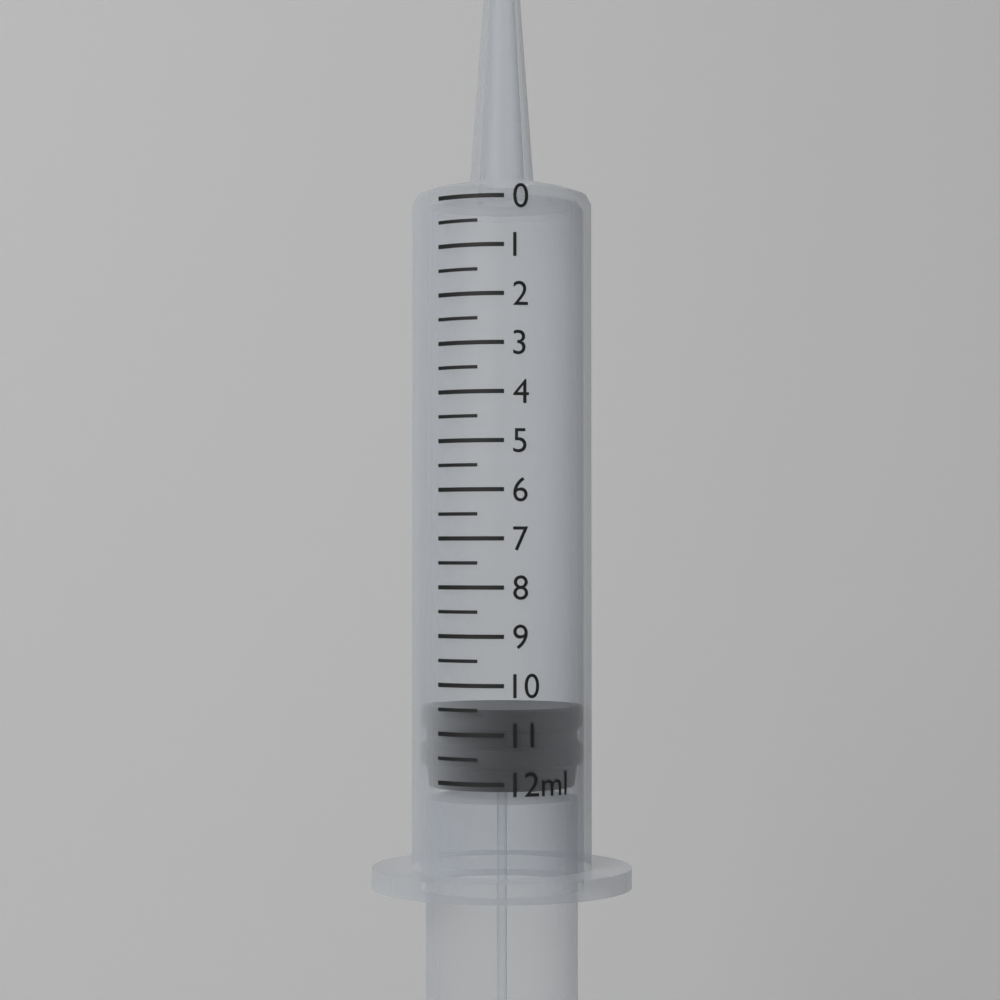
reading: 10.5 ml
